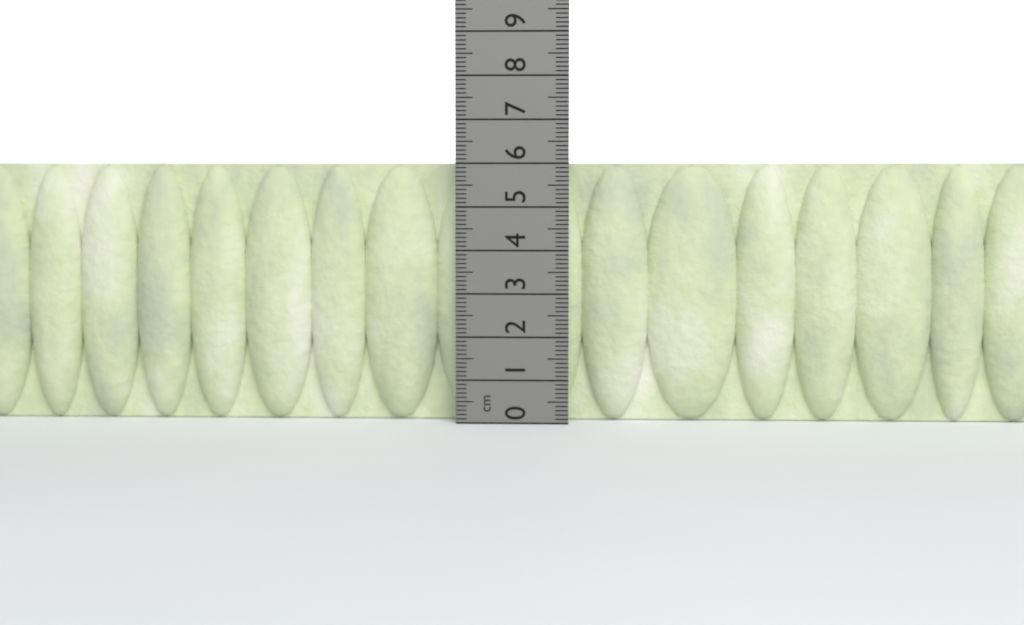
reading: 6.0 cm
